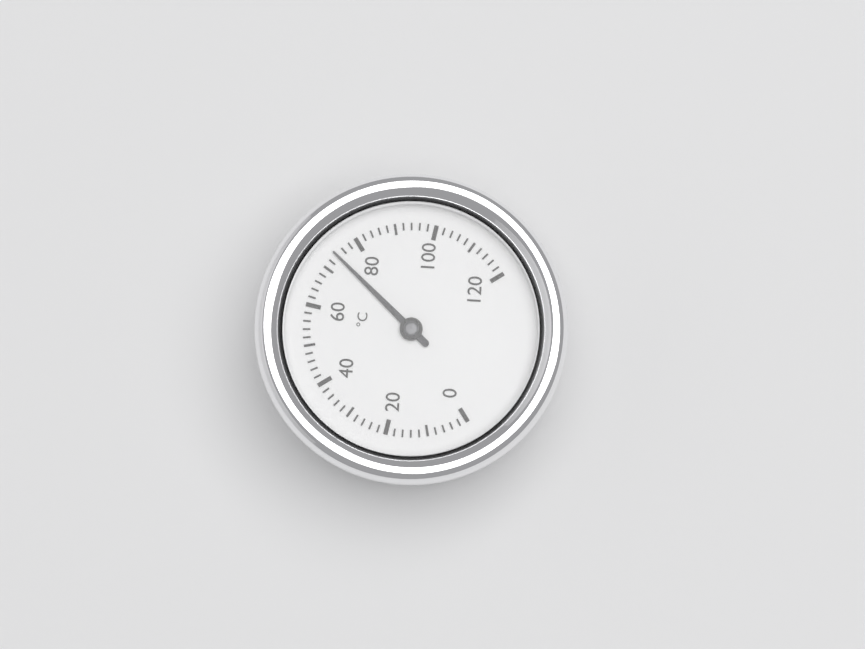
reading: 74 °C
